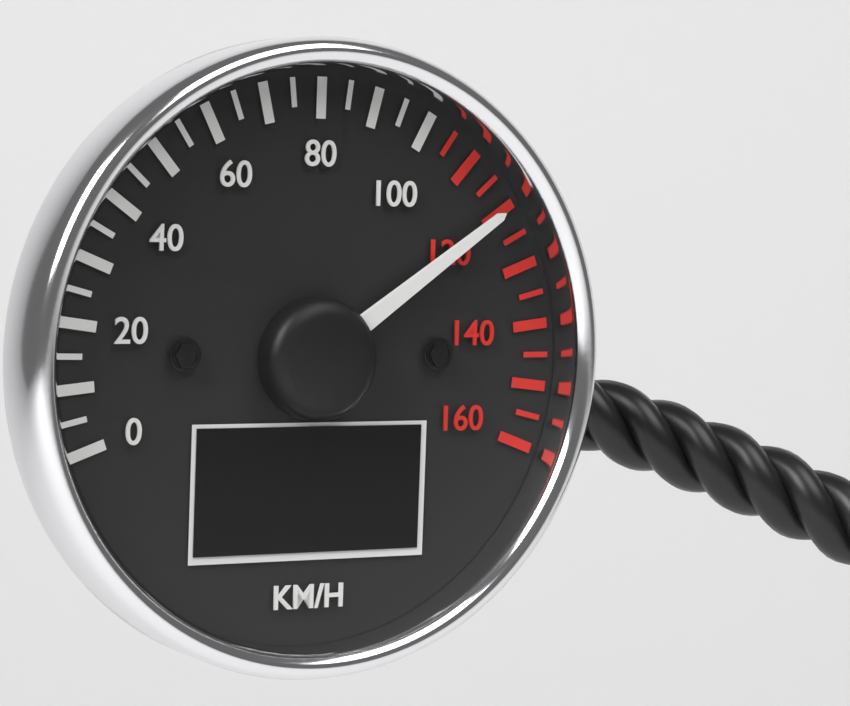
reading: 120 km/h
